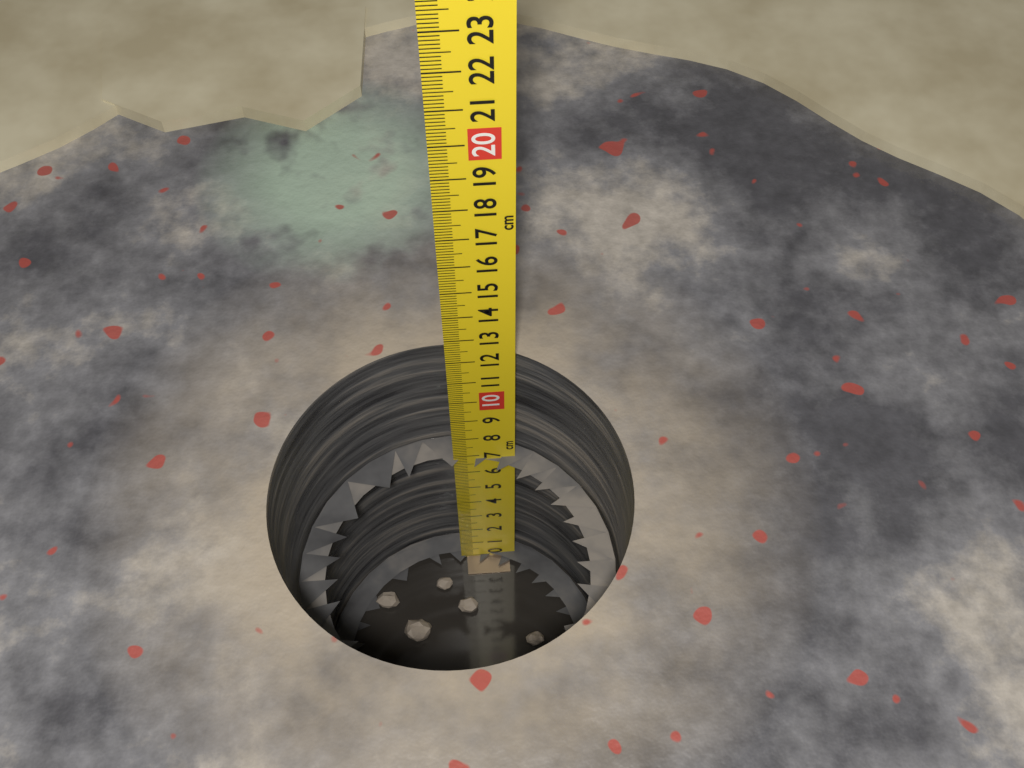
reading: 6.8 cm
